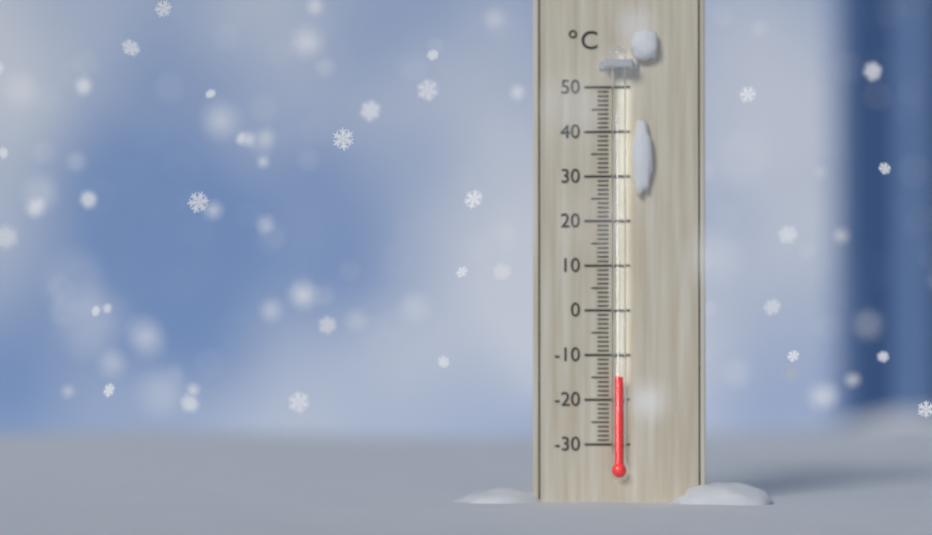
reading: -15 °C
